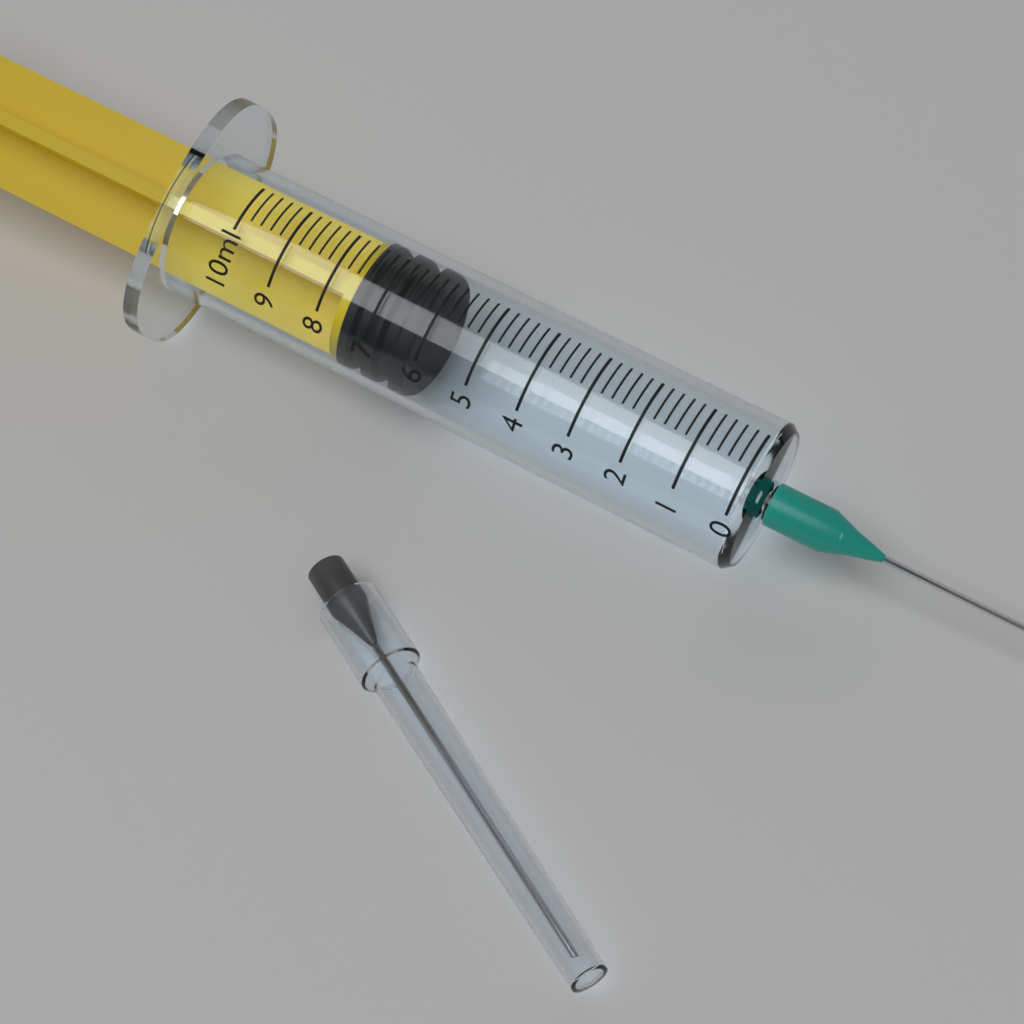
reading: 6.2 ml
